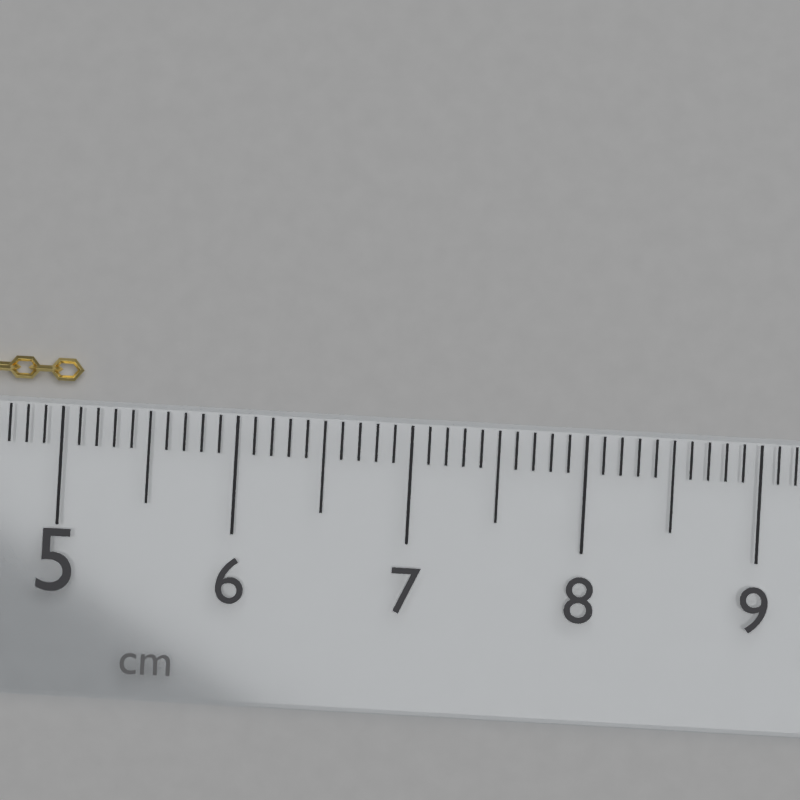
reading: 5.1 cm
